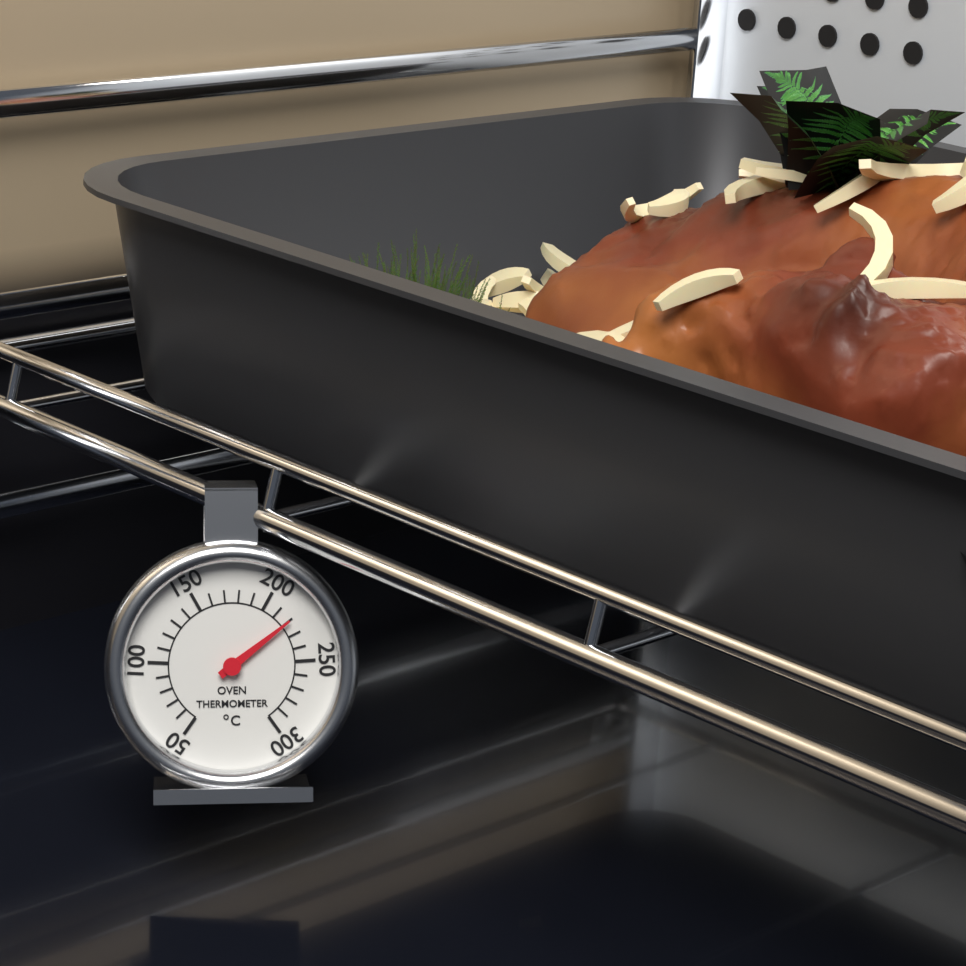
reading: 220 °C
